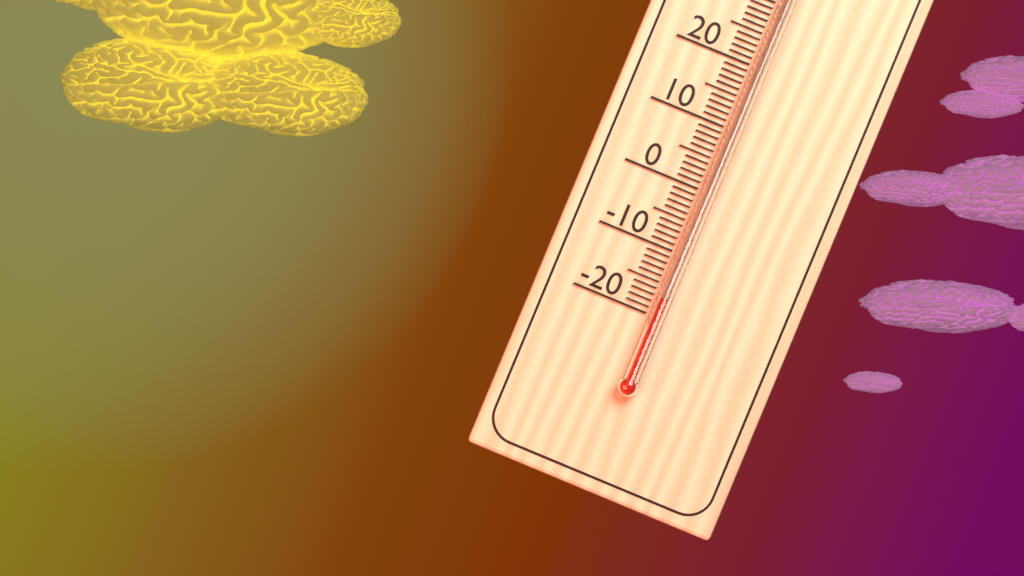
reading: -17 °C
